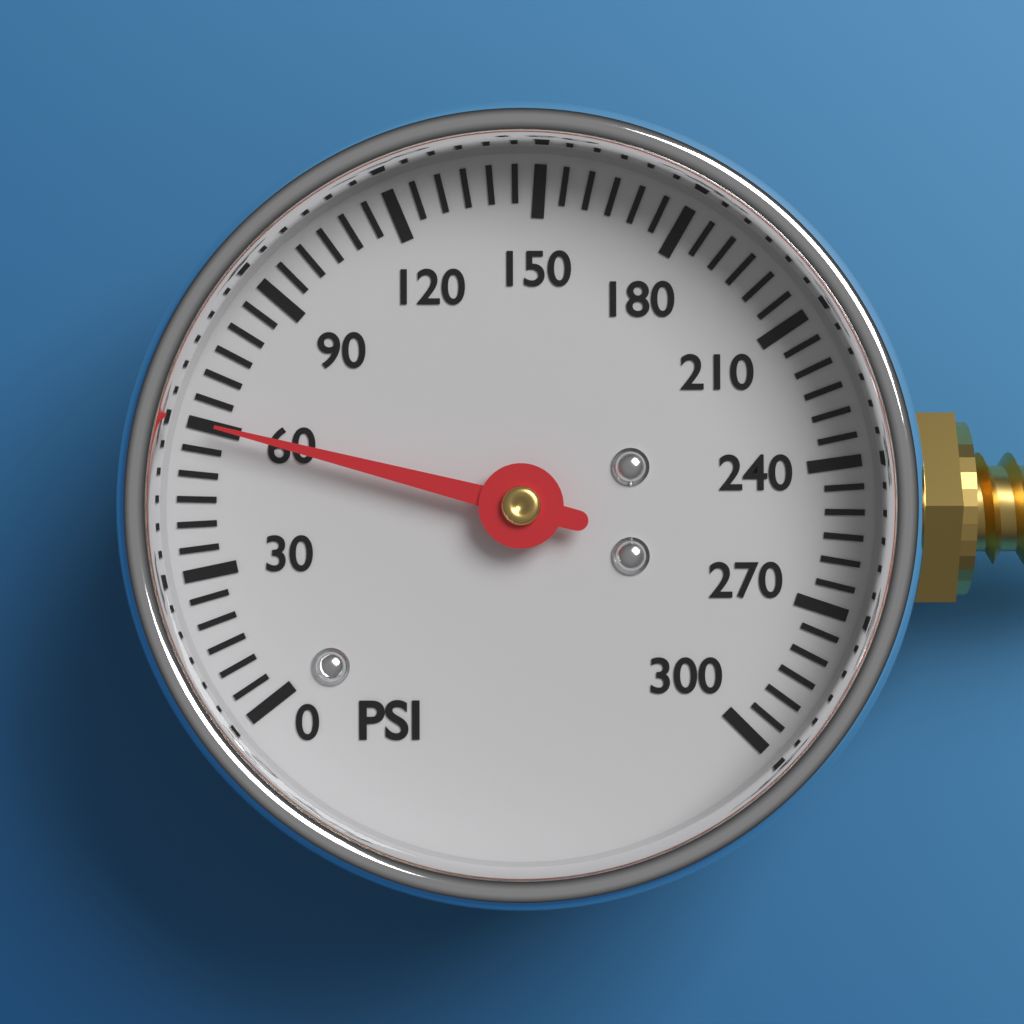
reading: 60 psi
